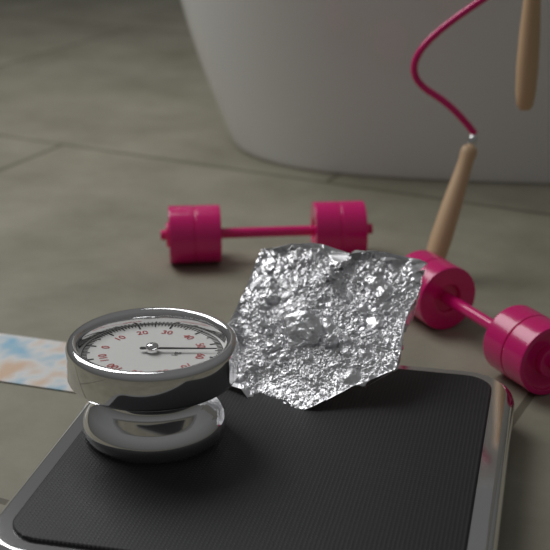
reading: 56 kg
